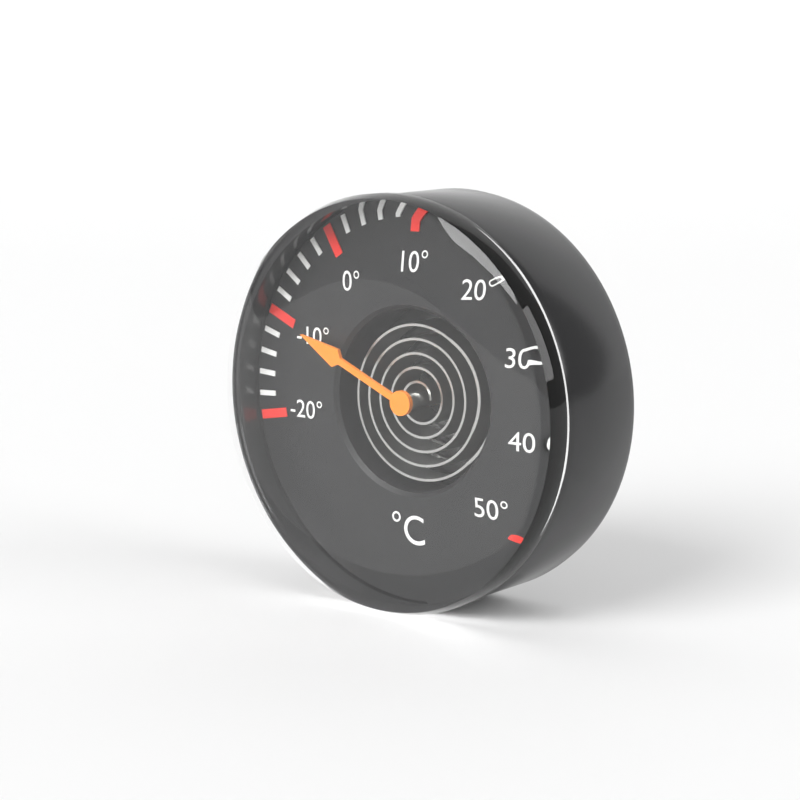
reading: -10 °C
